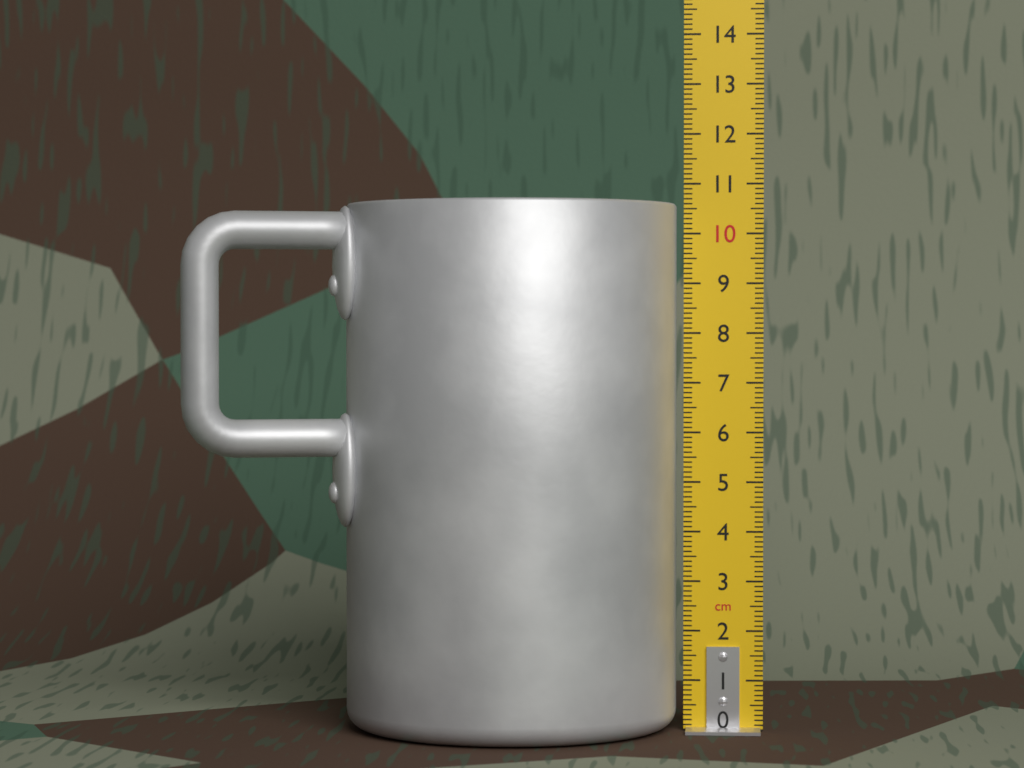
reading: 10.6 cm
